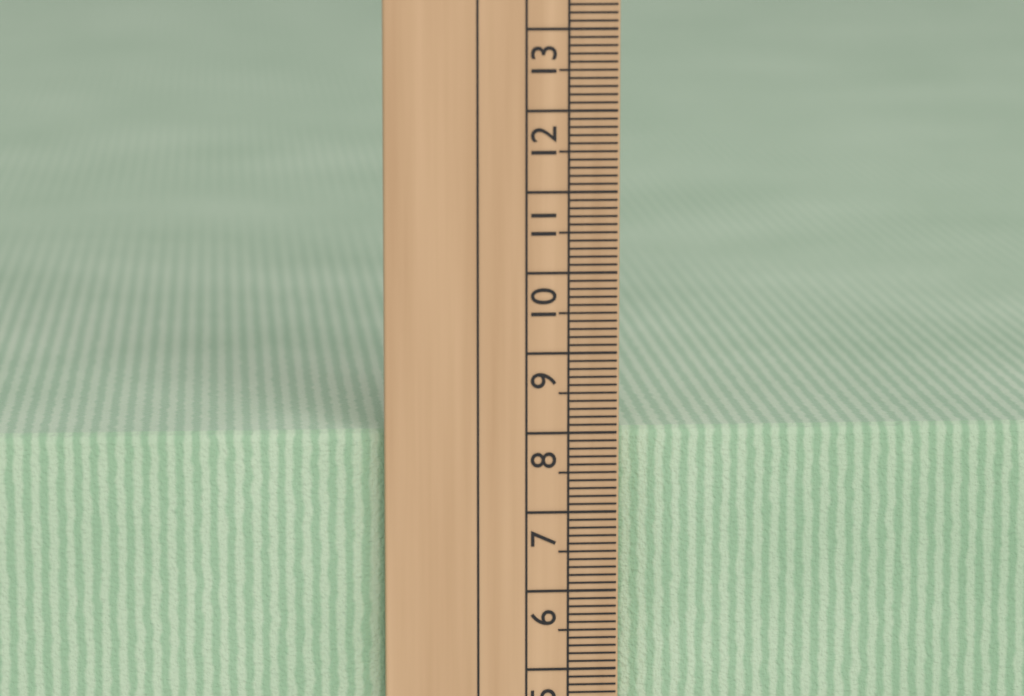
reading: 8.0 cm
